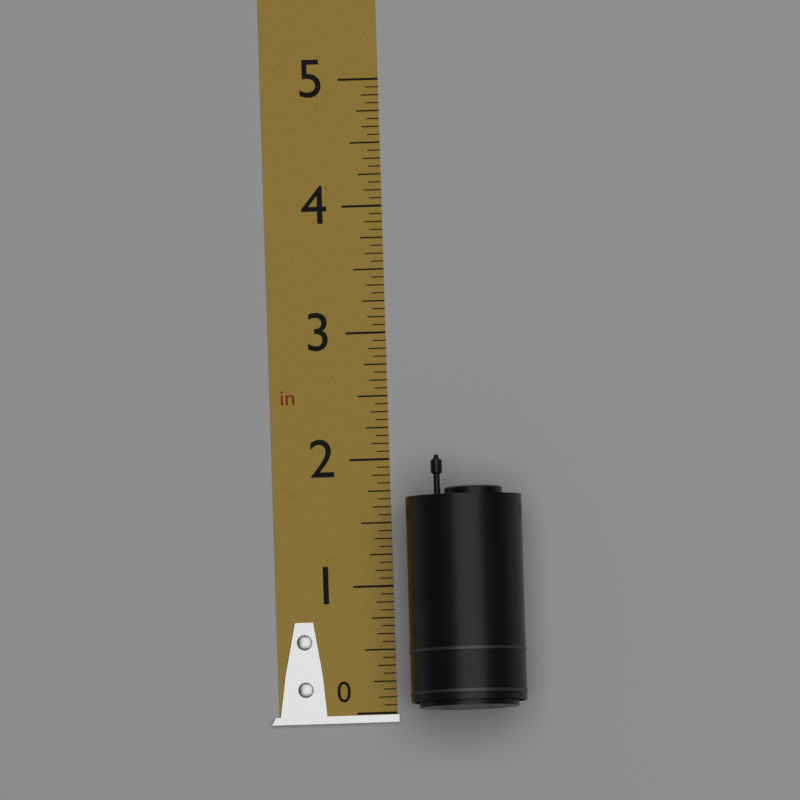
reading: 2.0000 in
